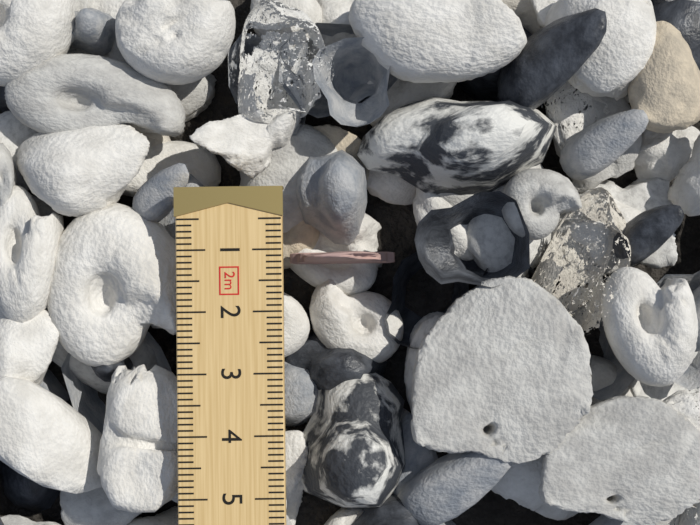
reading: 1.2 cm
